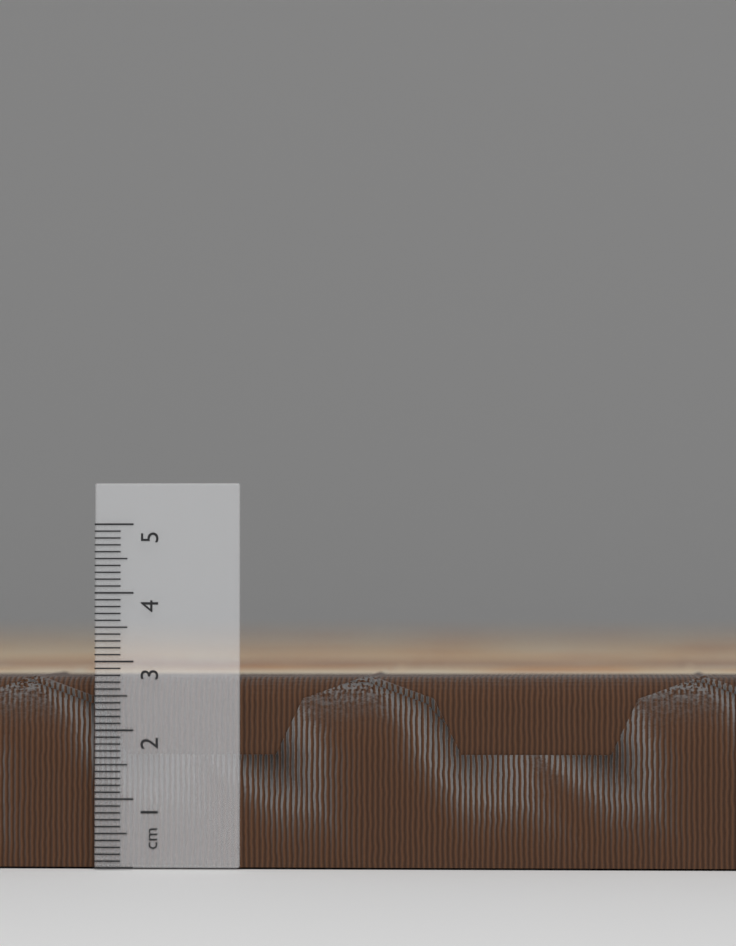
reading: 2.8 cm
